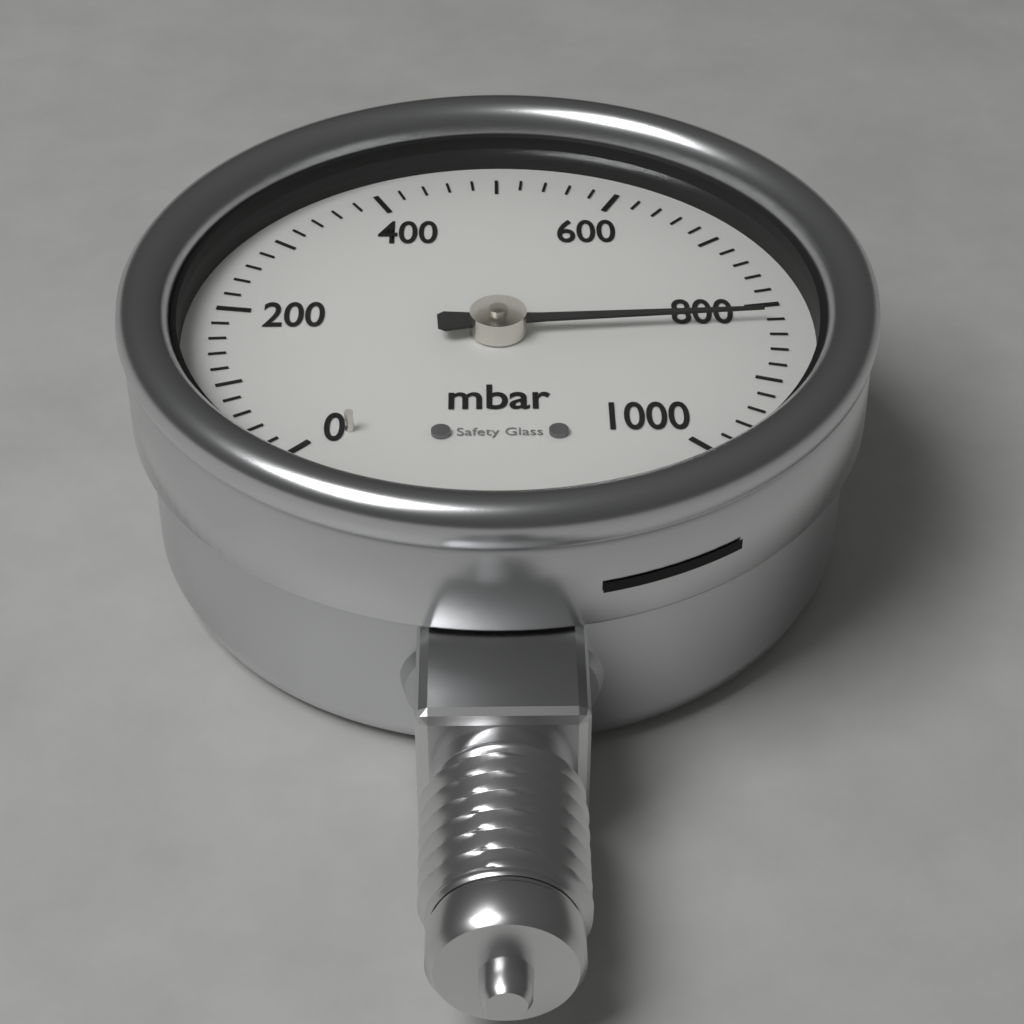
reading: 820 mbar
